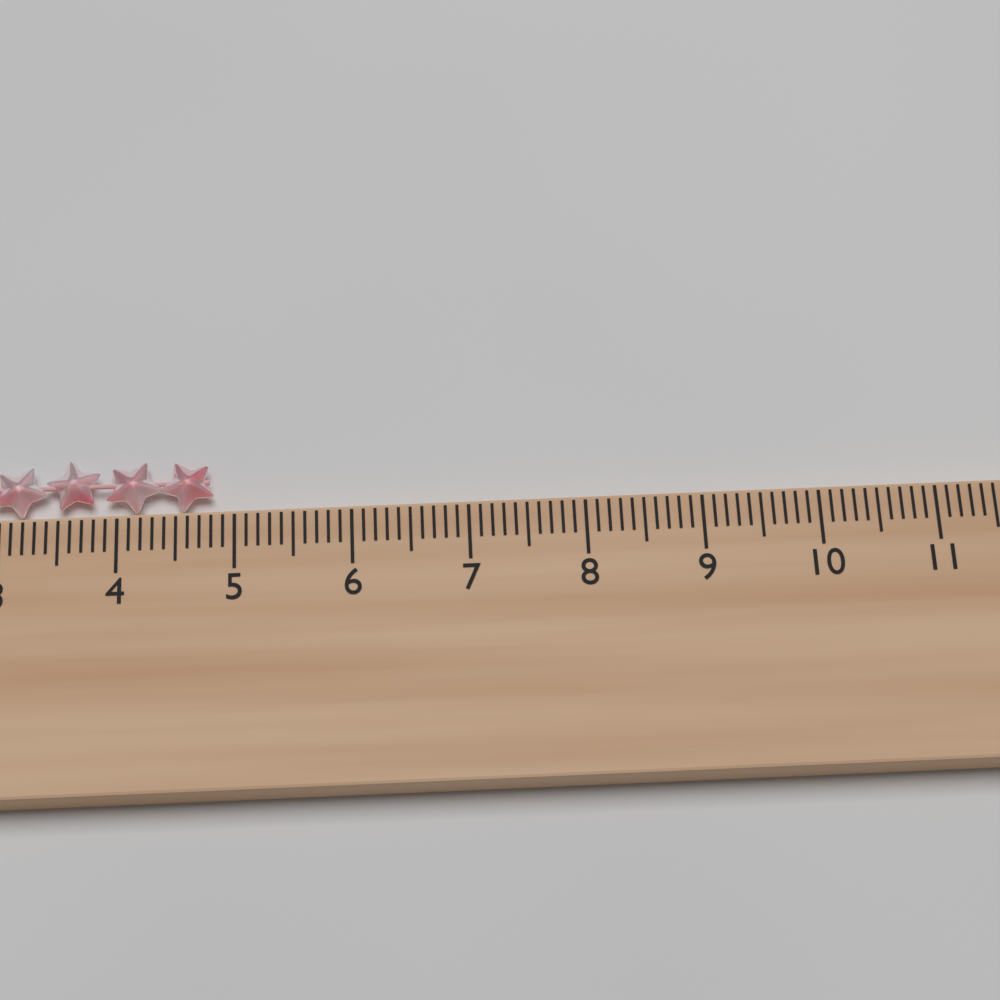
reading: 4.8 cm
